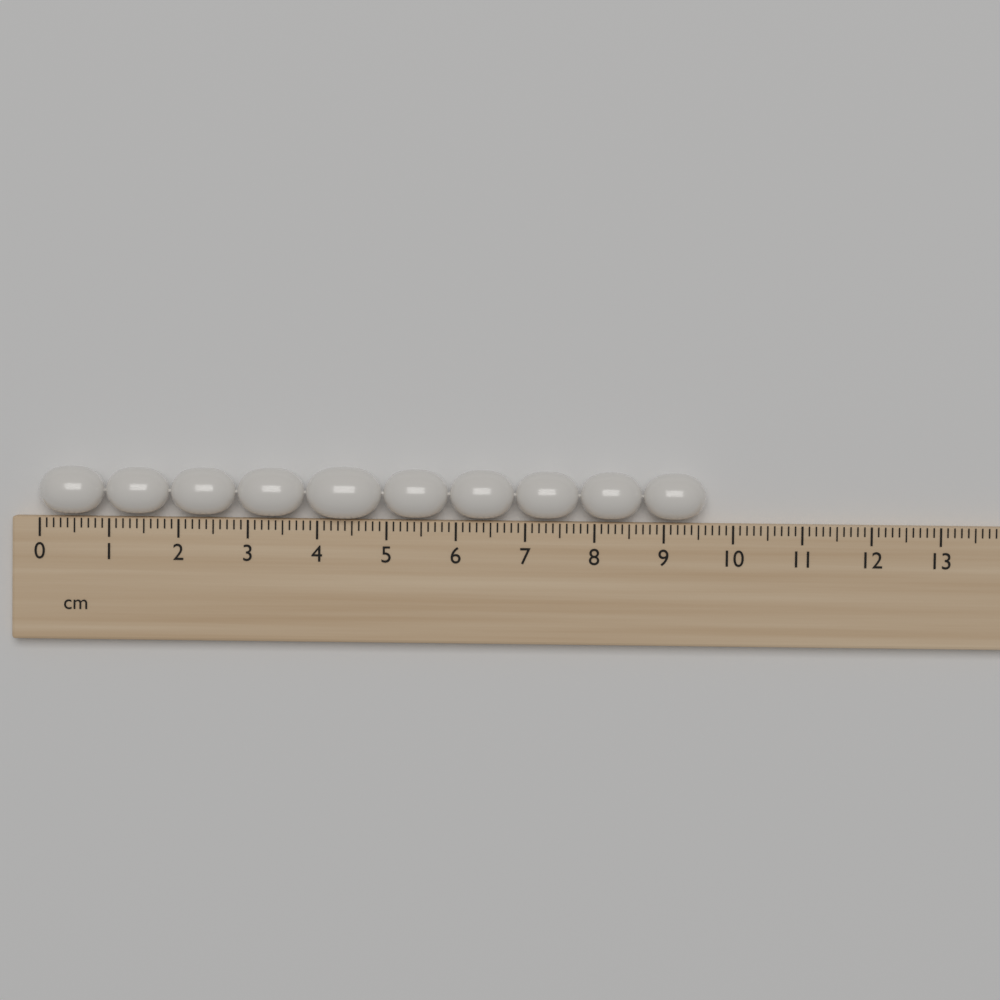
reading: 9.6 cm
